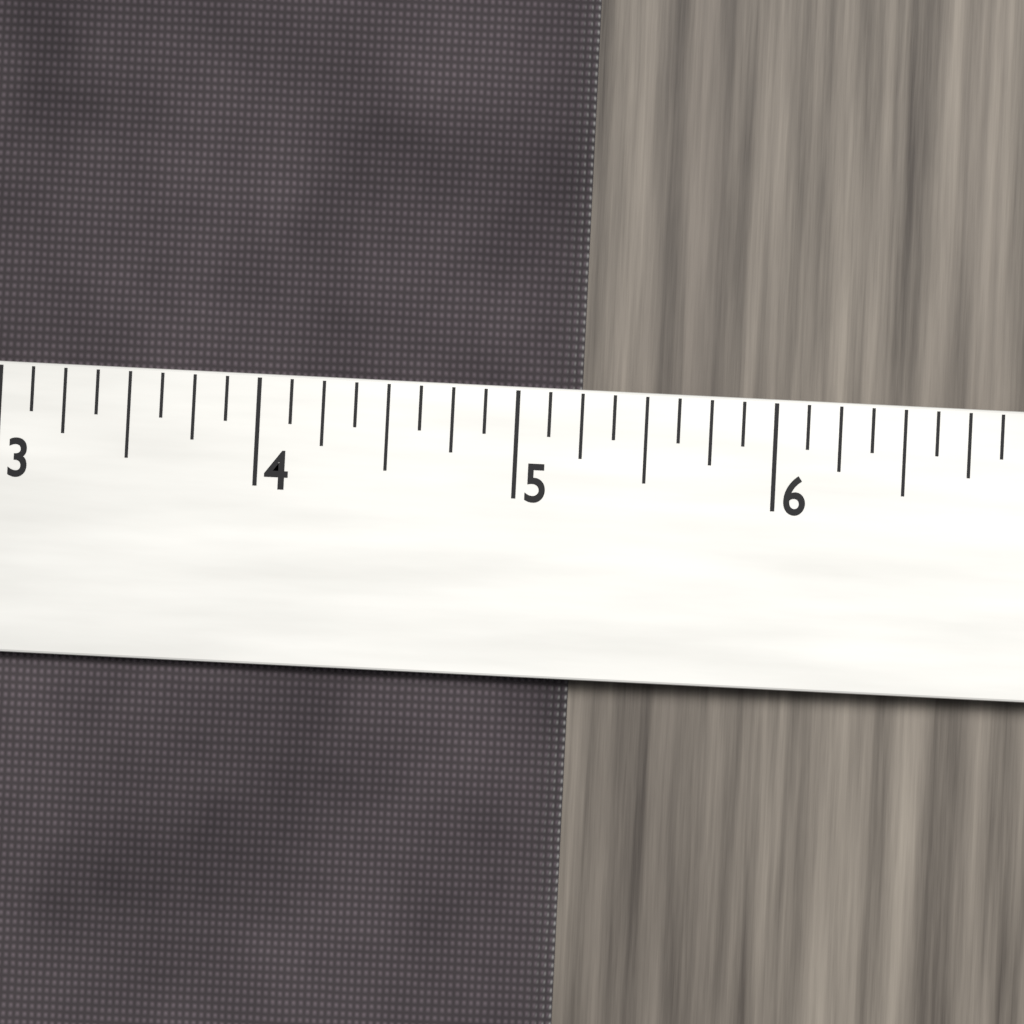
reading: 5.250 (no unit)
